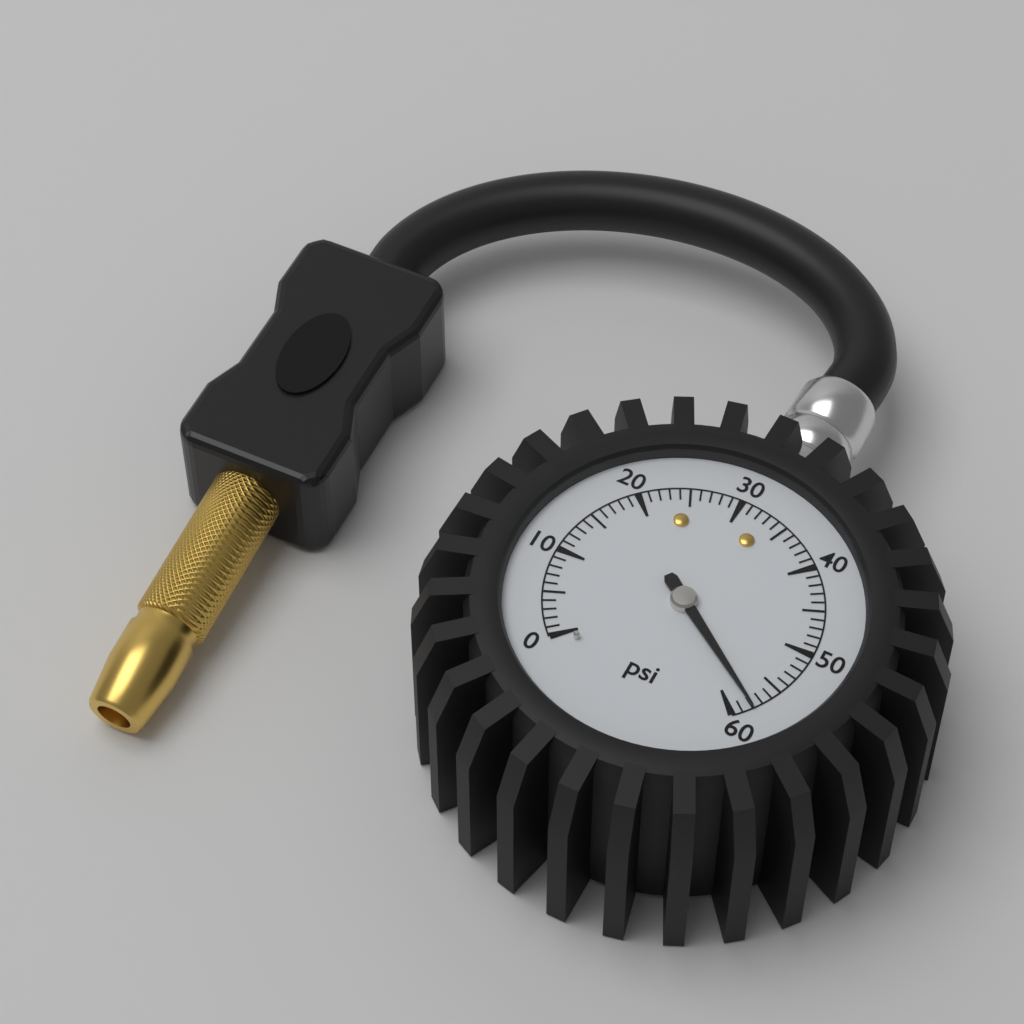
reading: 58 psi
